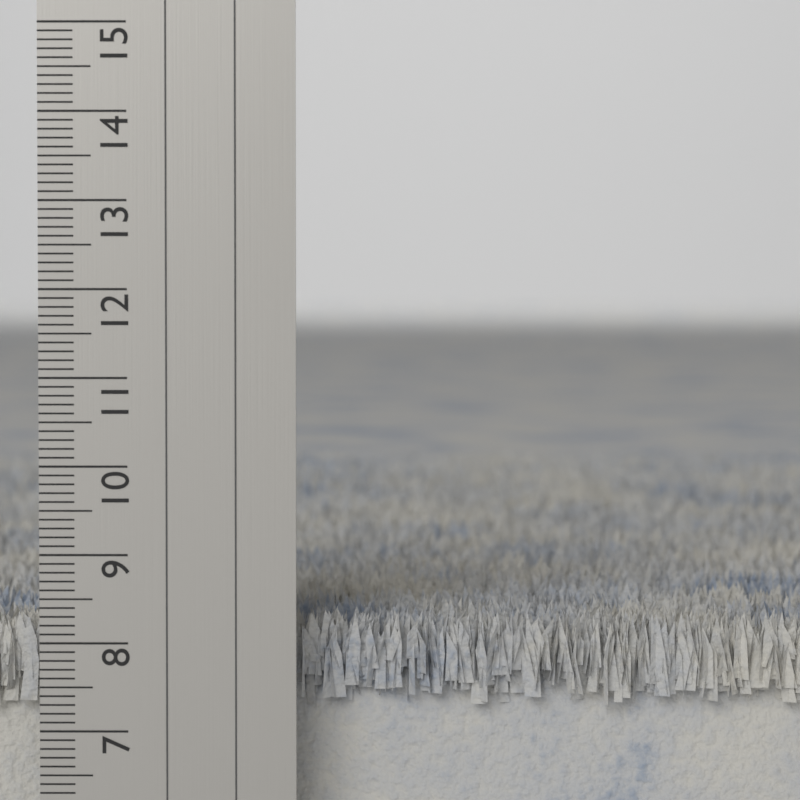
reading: 8.3 cm
